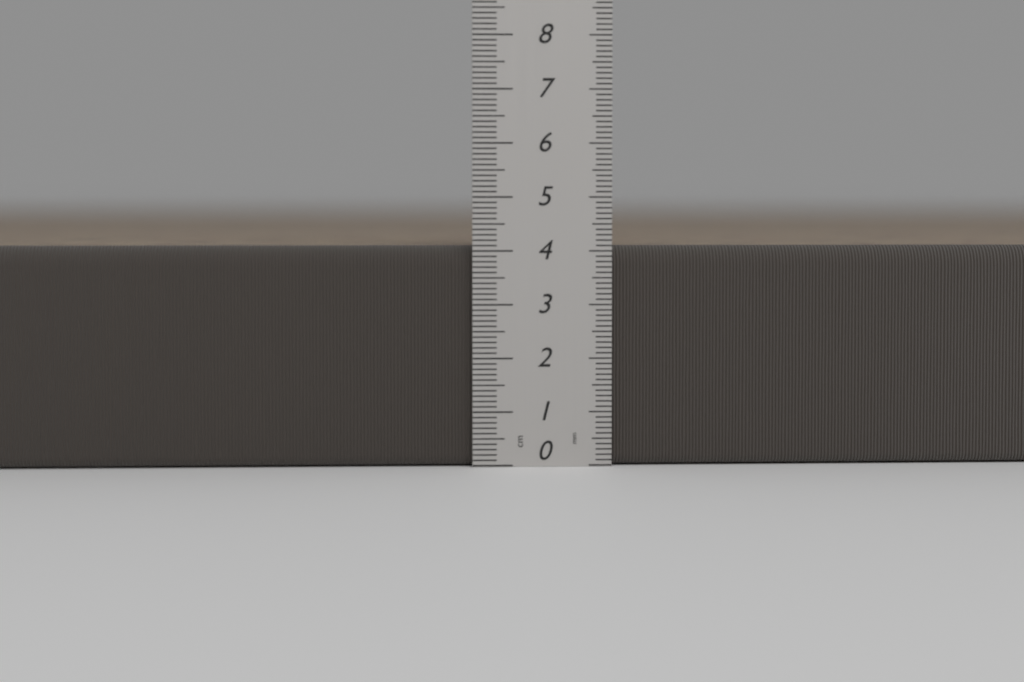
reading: 4.1 cm
